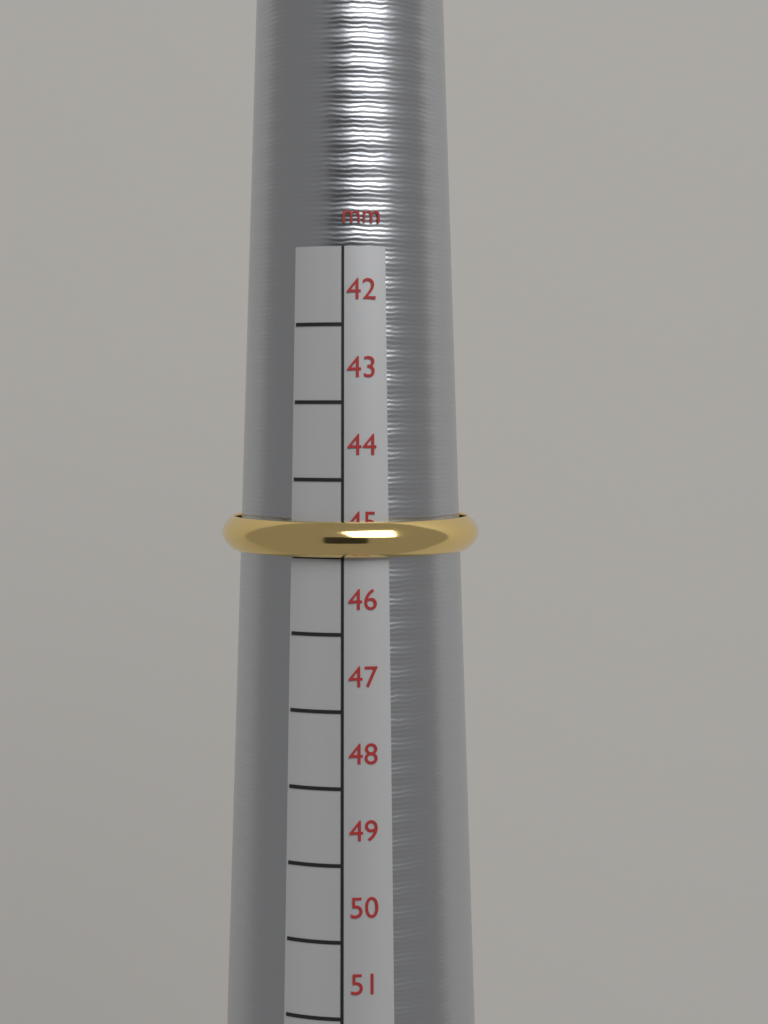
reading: 45 mm
